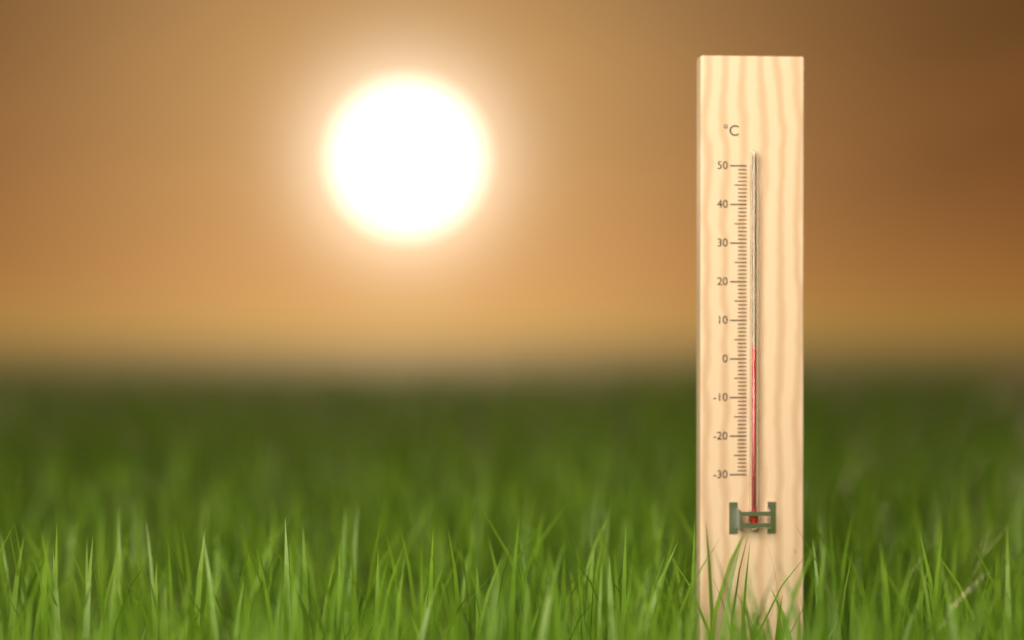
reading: 3 °C
